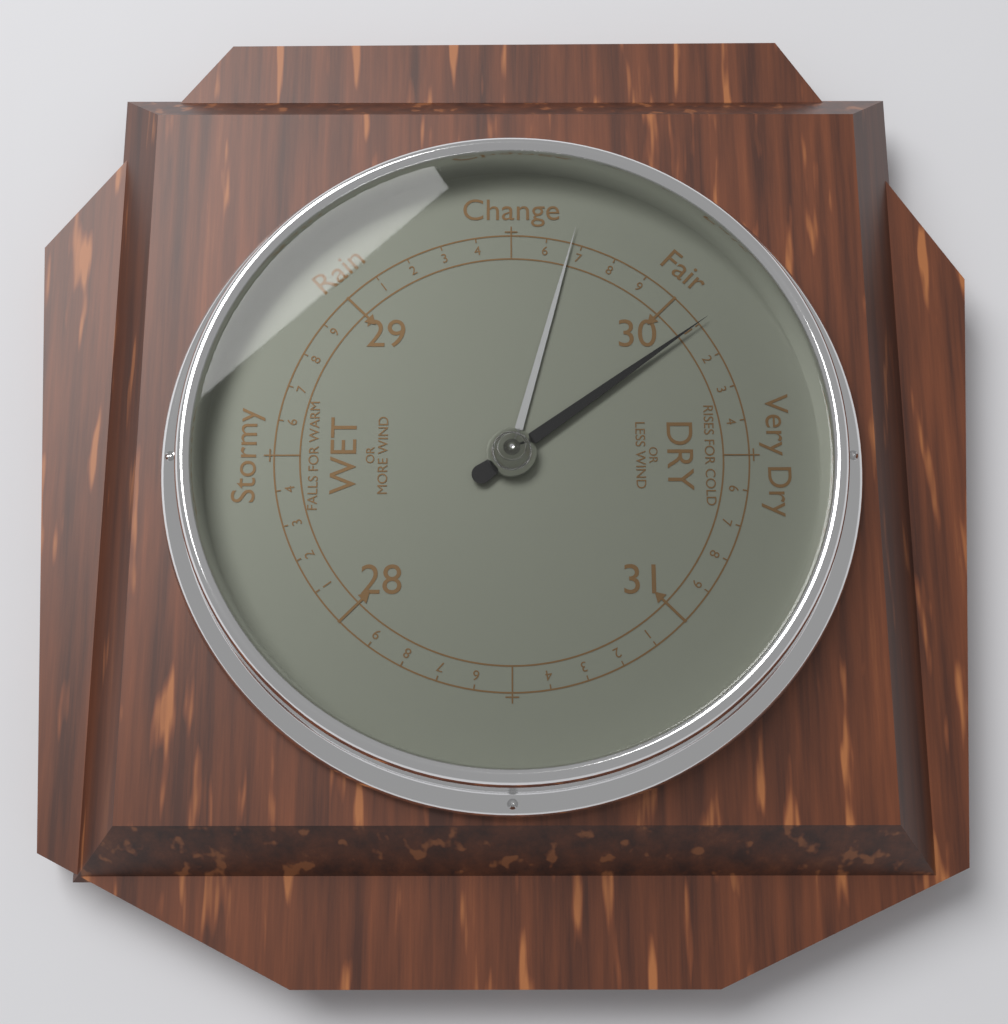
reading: 30.1 inHg
